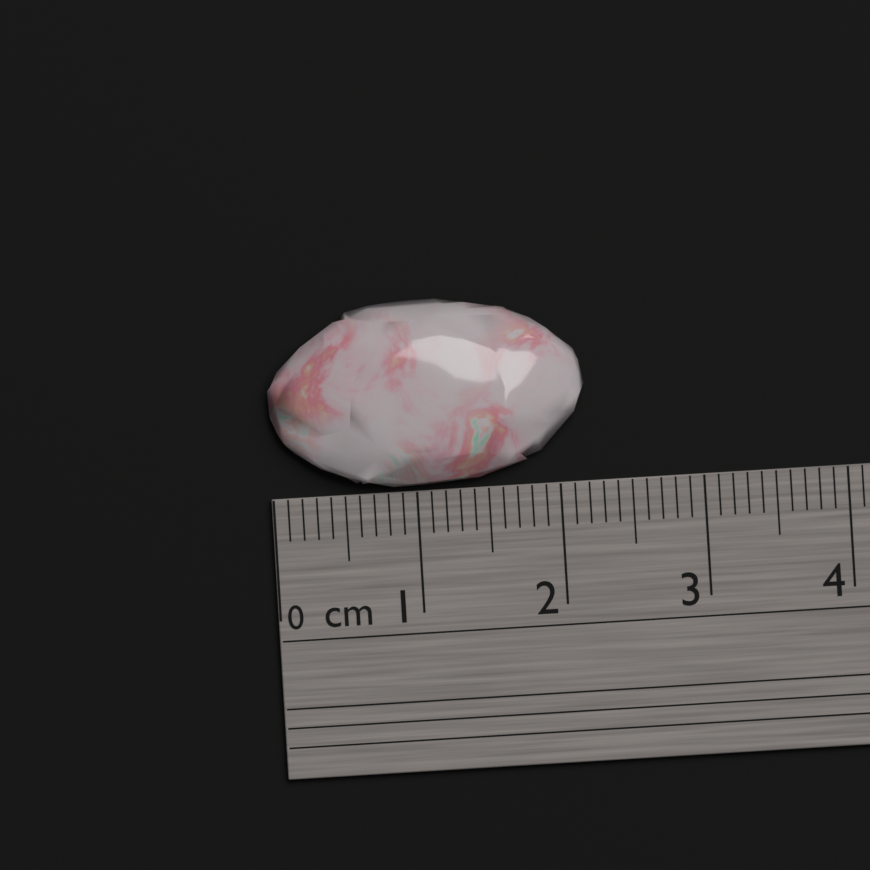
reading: 2.2 cm
